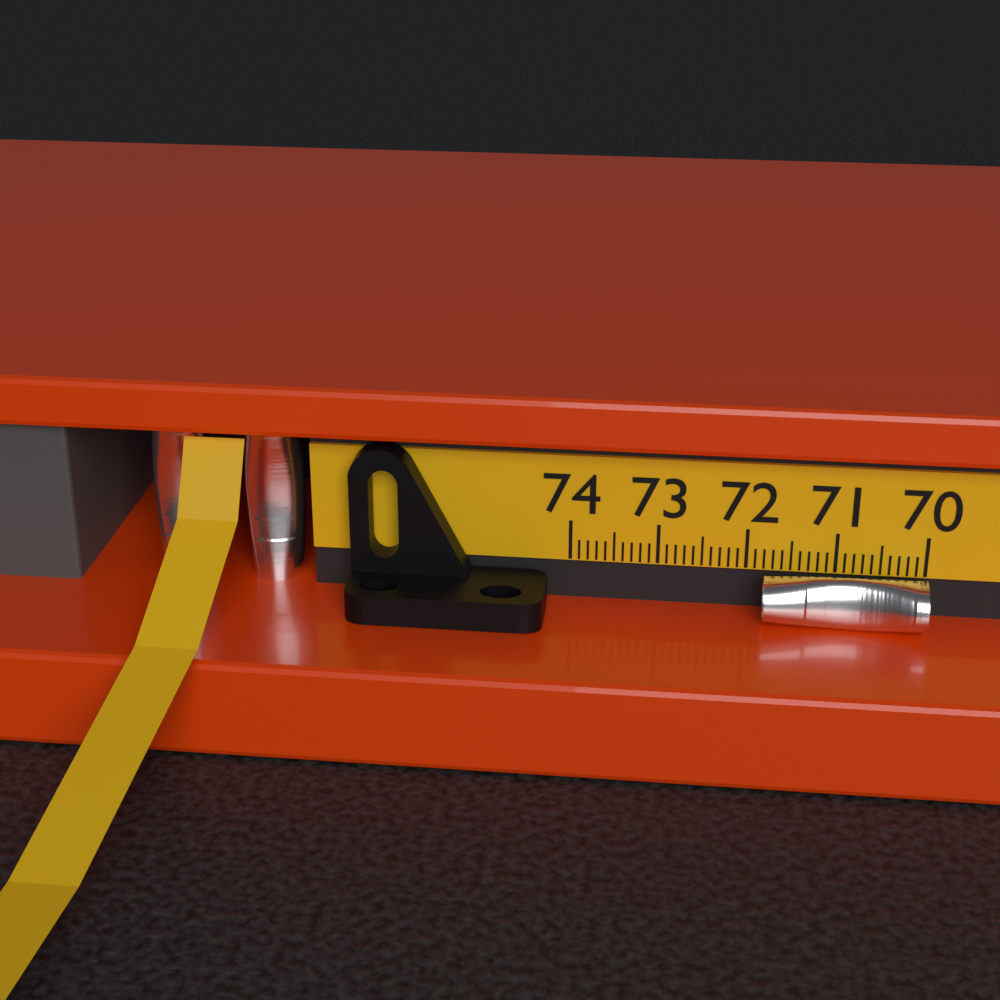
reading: 71.8 (no unit)
